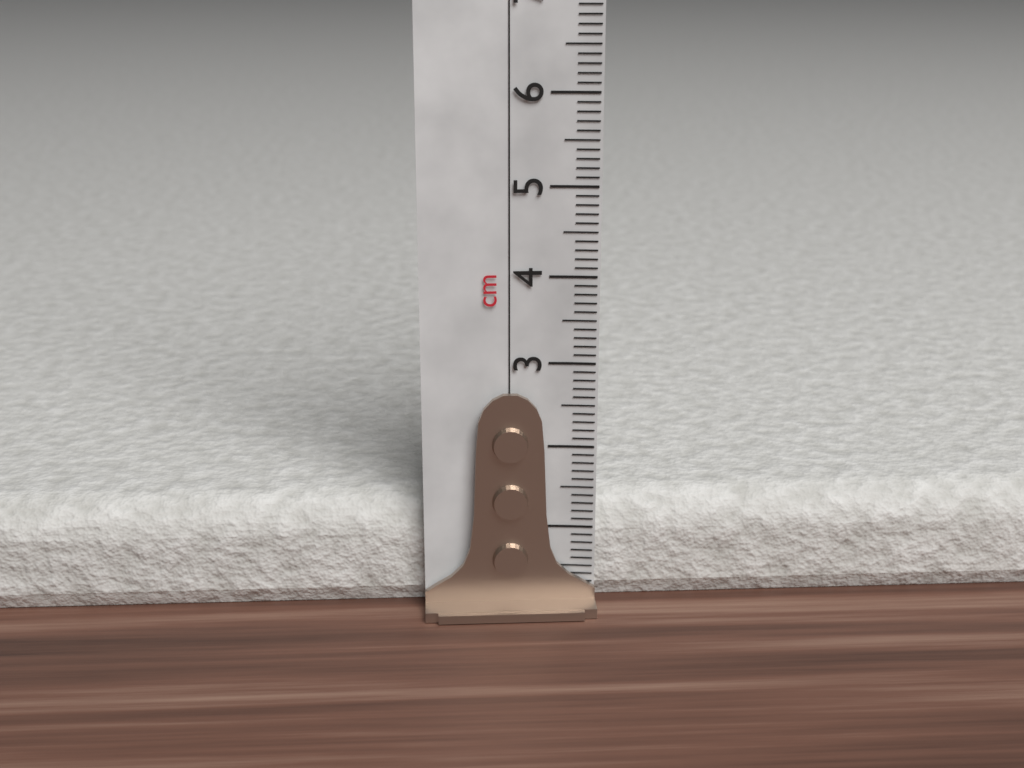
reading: 1.3 cm
